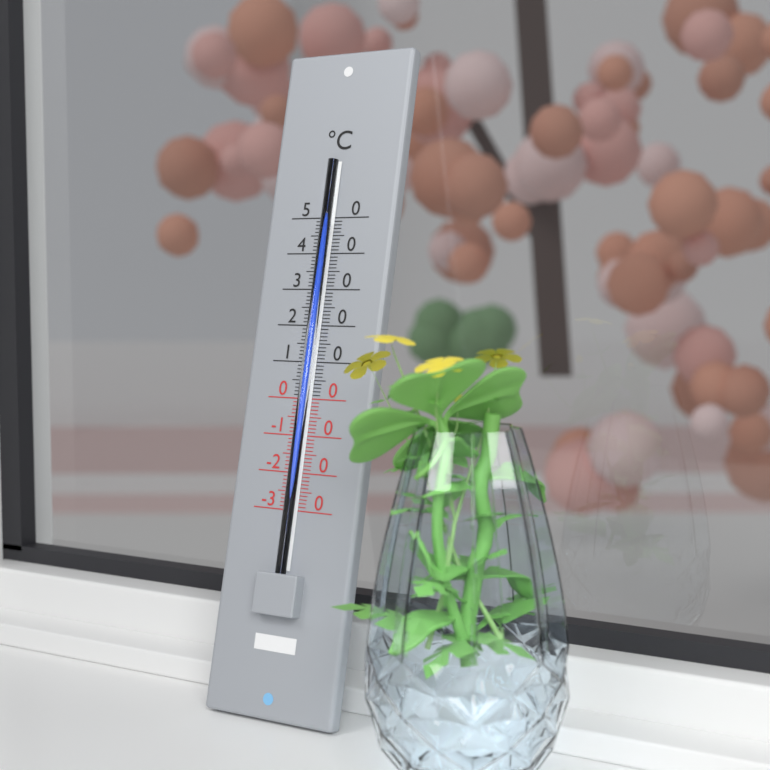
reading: 49 °C
